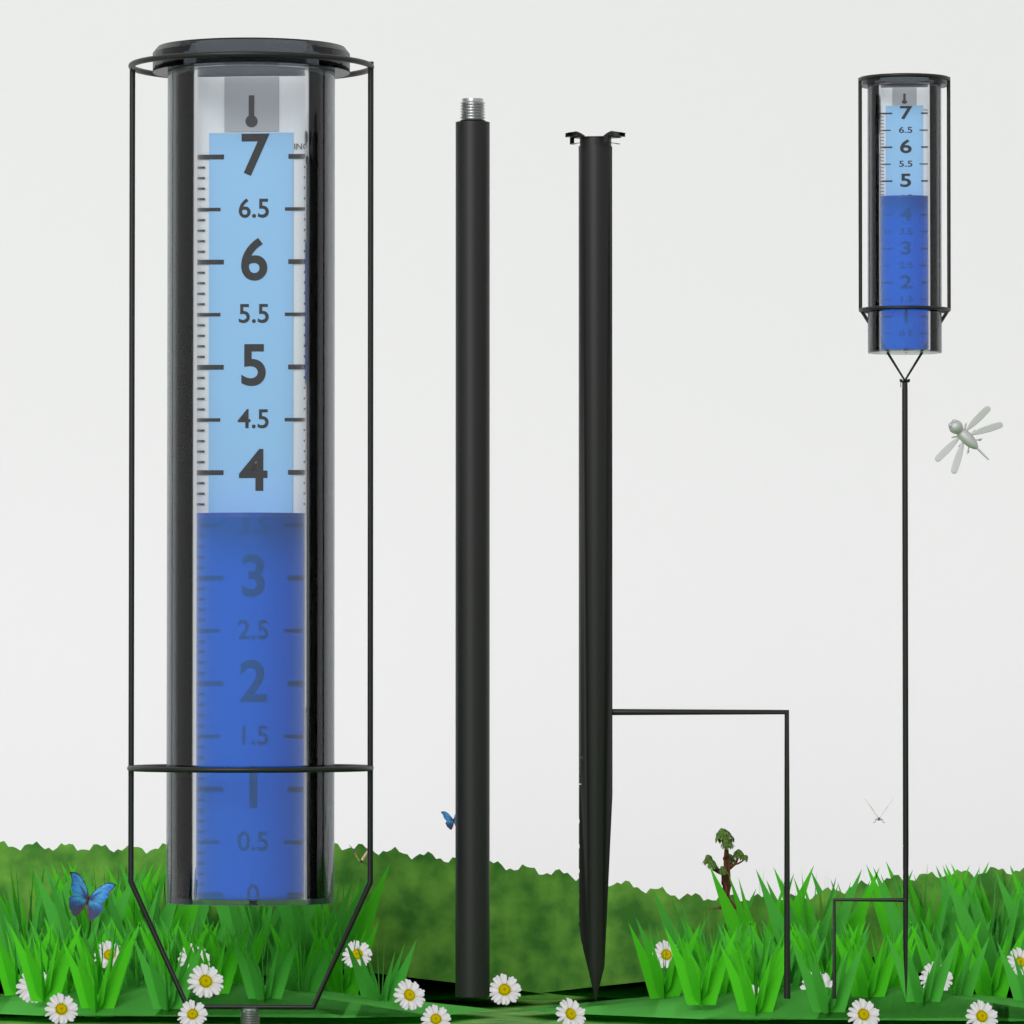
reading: 3.6 in
